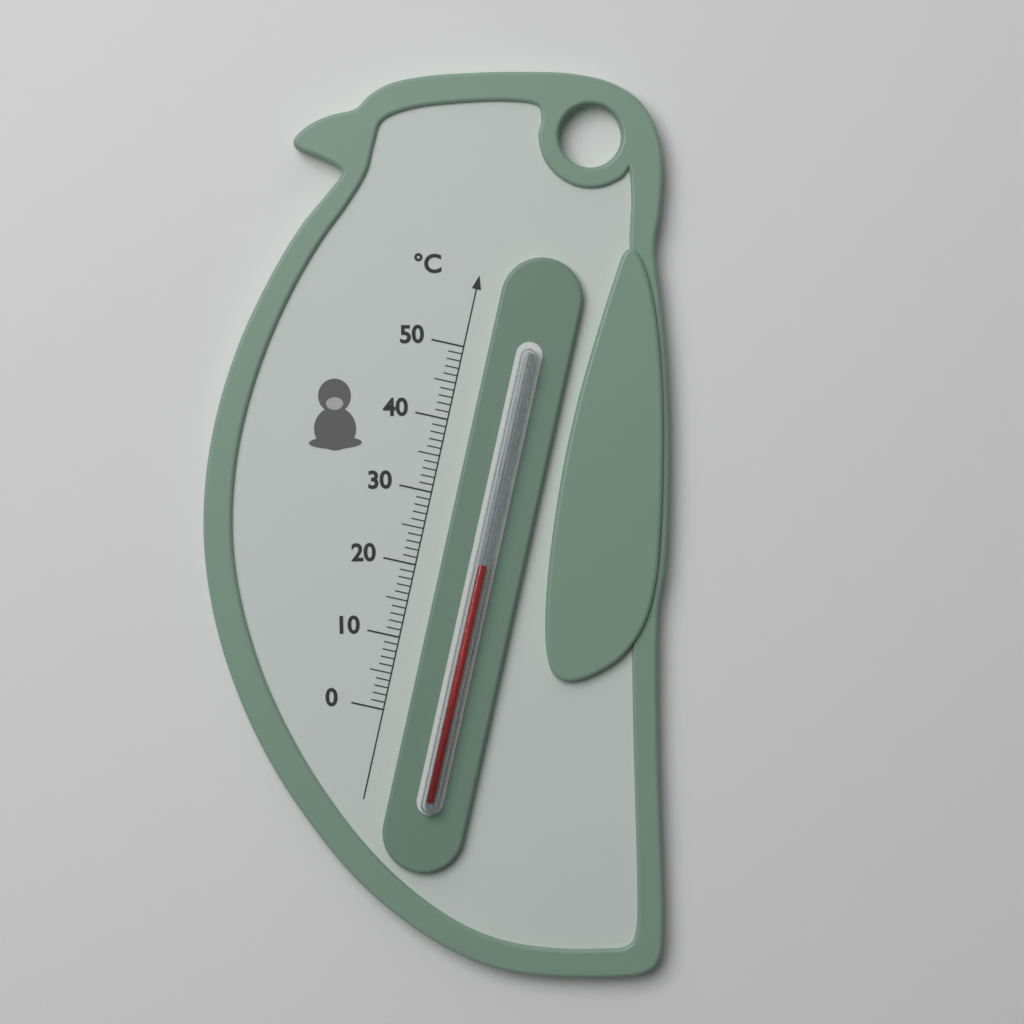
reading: 22 °C
